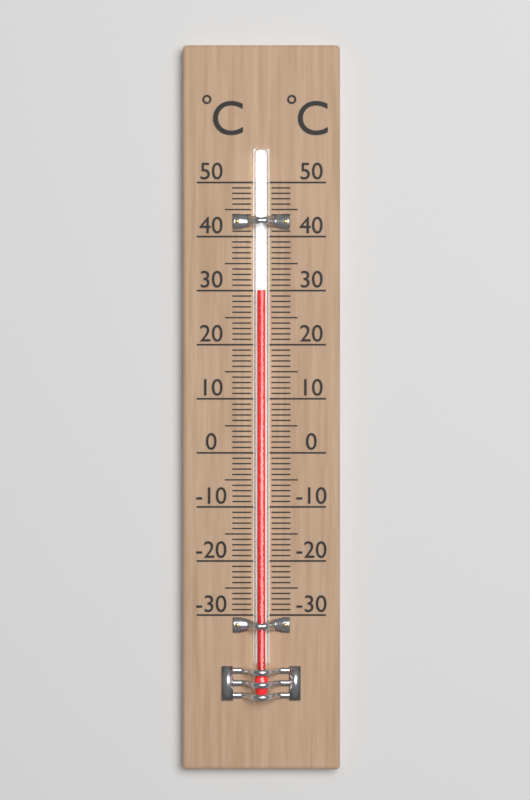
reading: 30 °C
